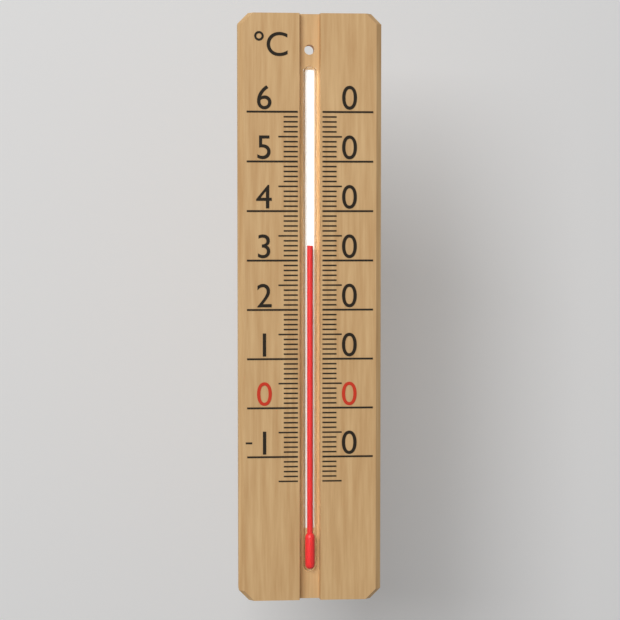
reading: 33 °C
